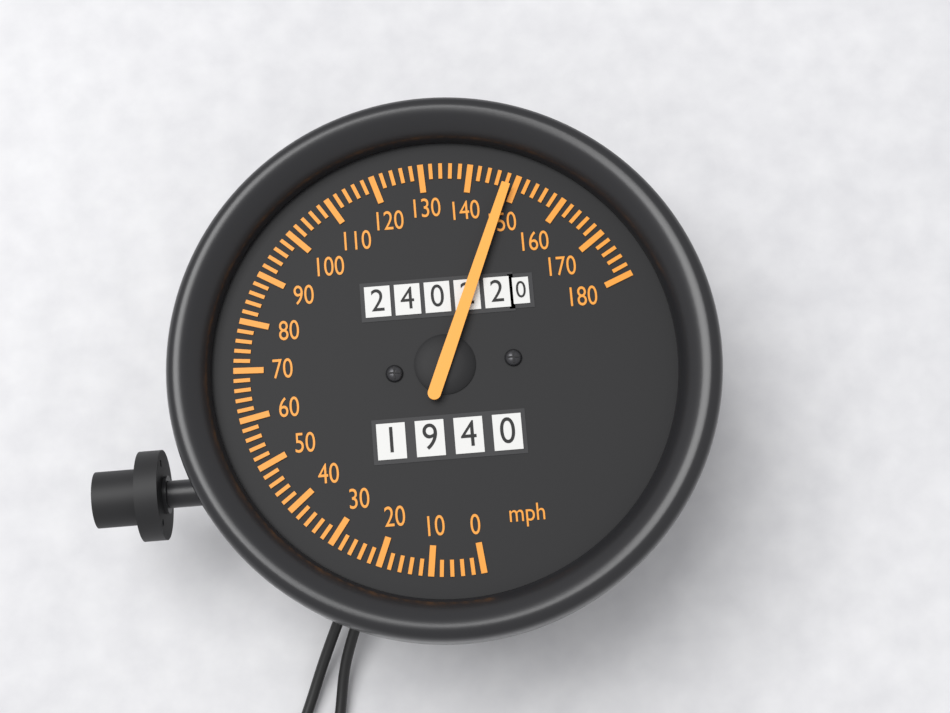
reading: 148 mph
